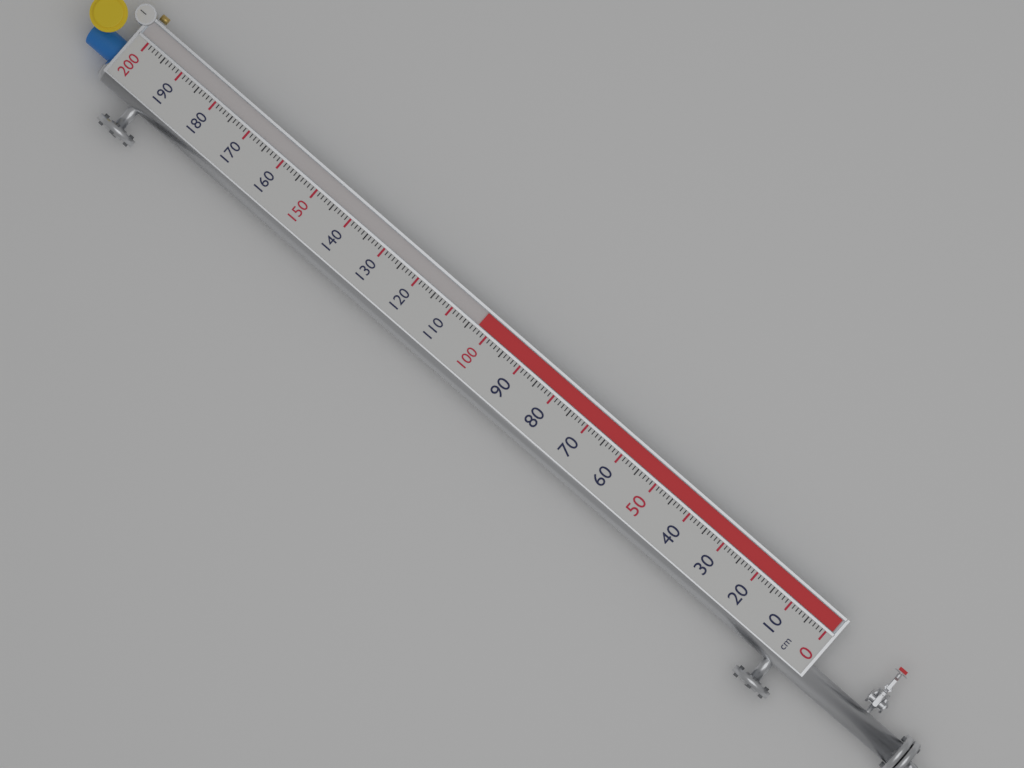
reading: 103 cm
